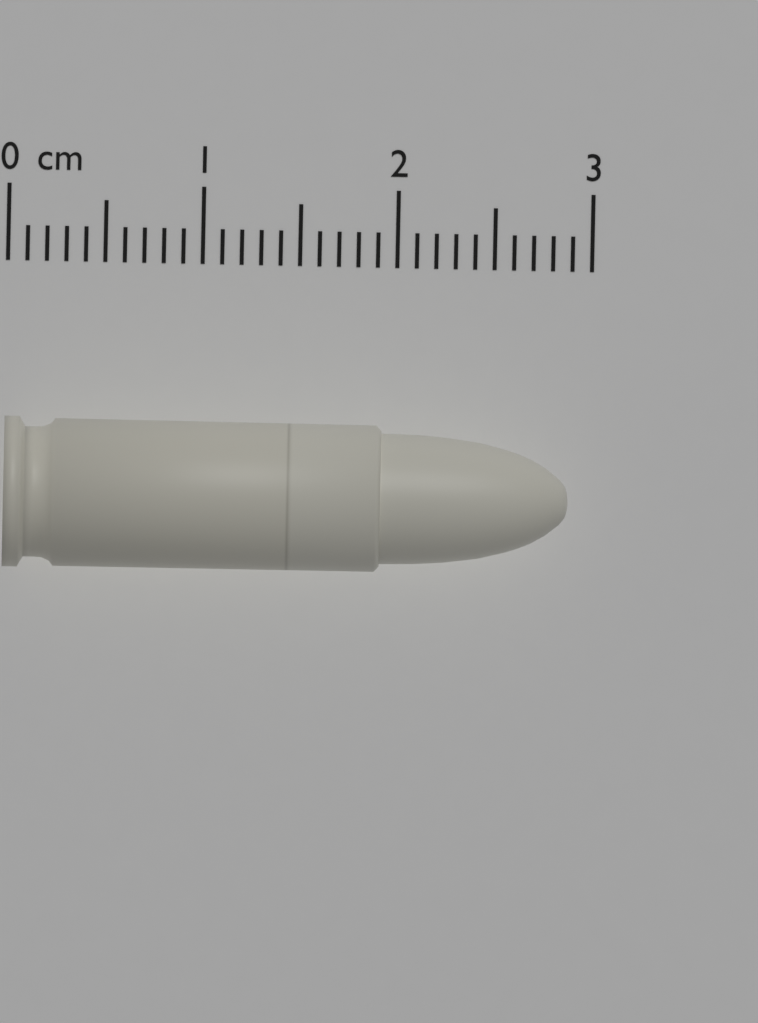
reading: 2.9 cm
